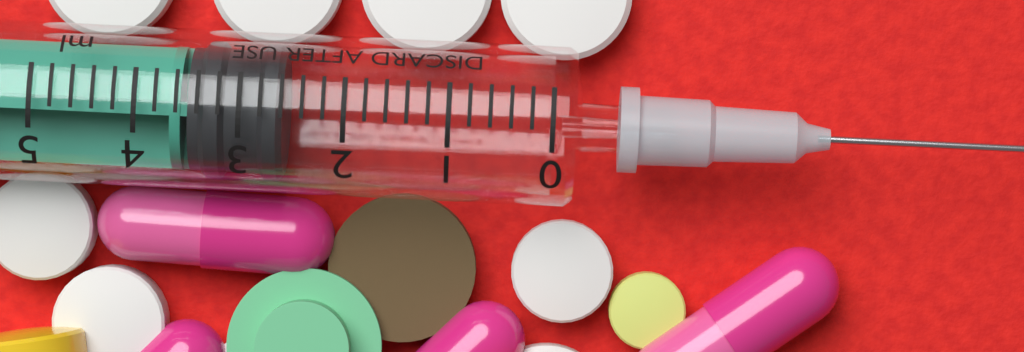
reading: 2.6 ml
